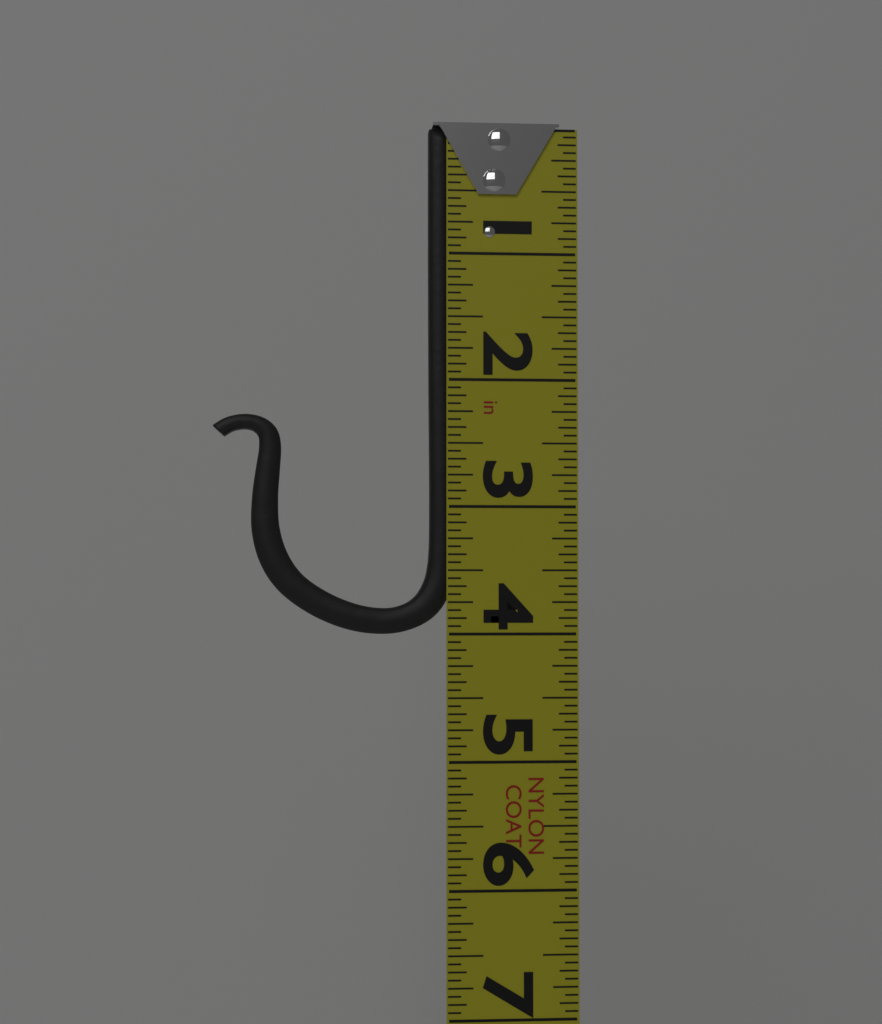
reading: 4.0000 in
